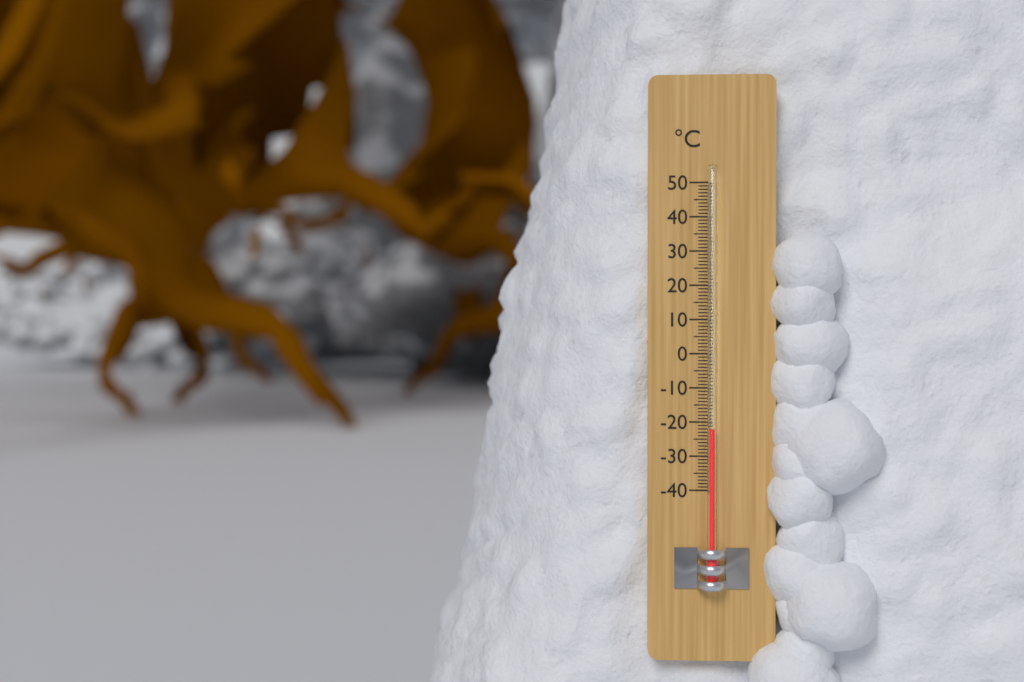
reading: -22 °C
